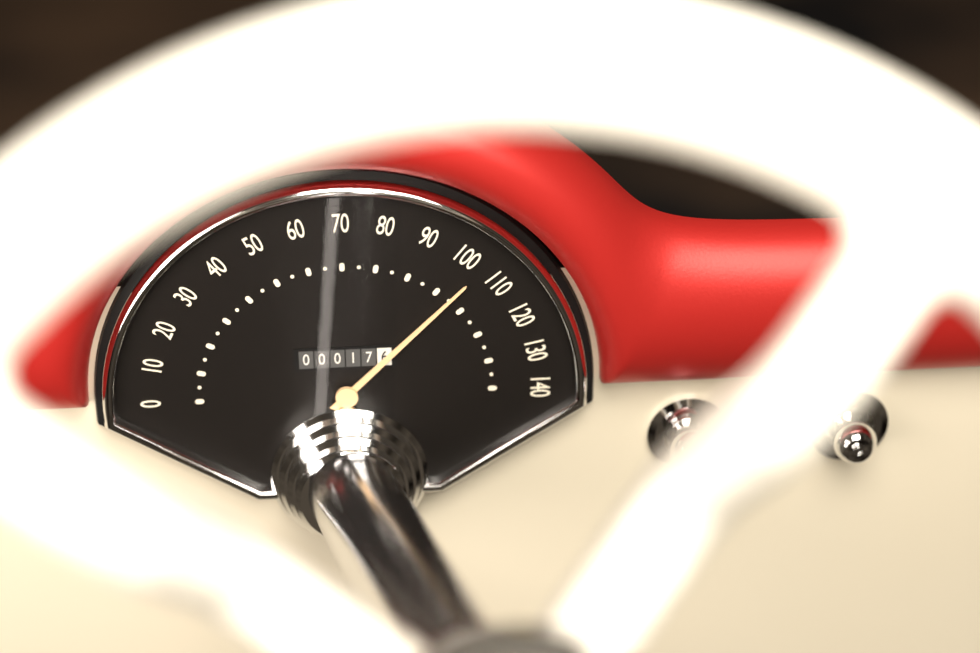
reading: 105 (no unit)
